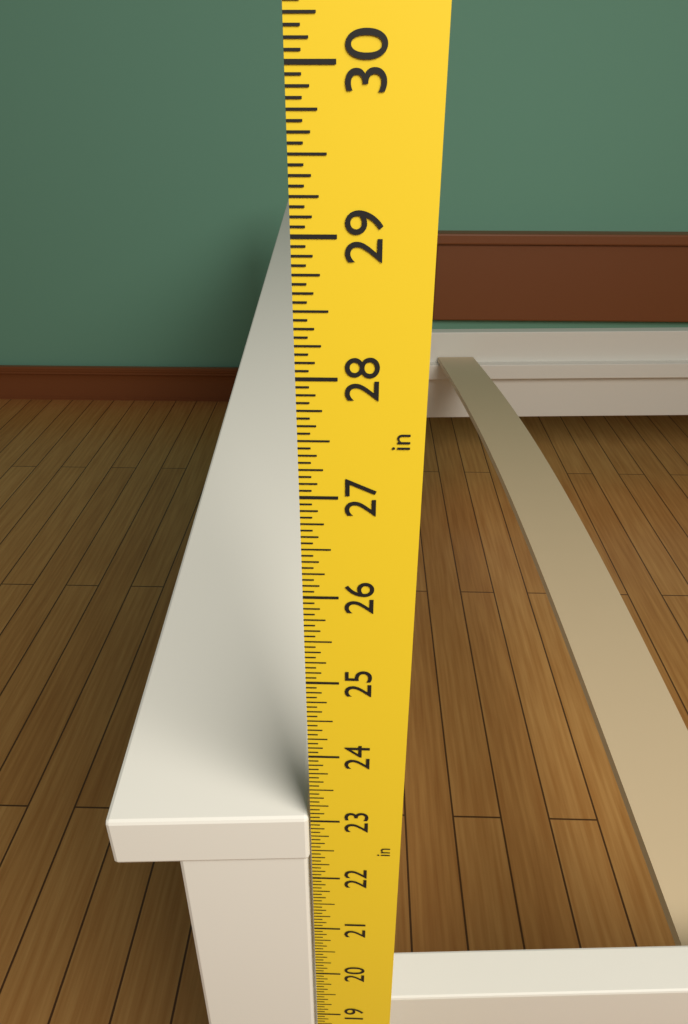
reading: 23.0625 in
